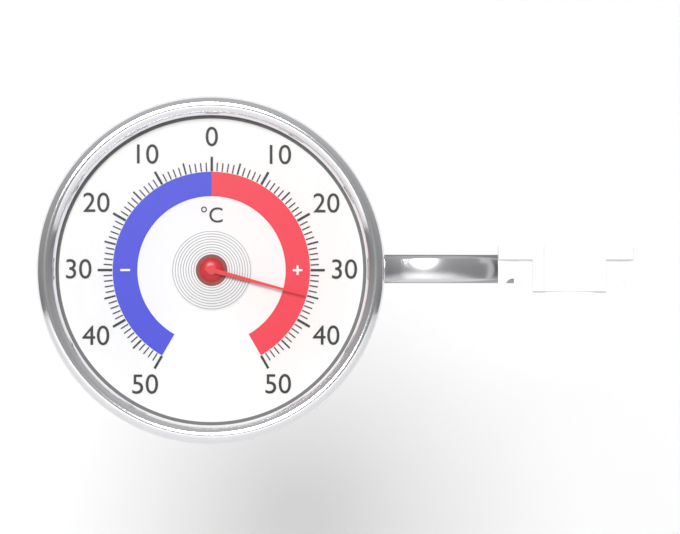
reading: 35 °C
